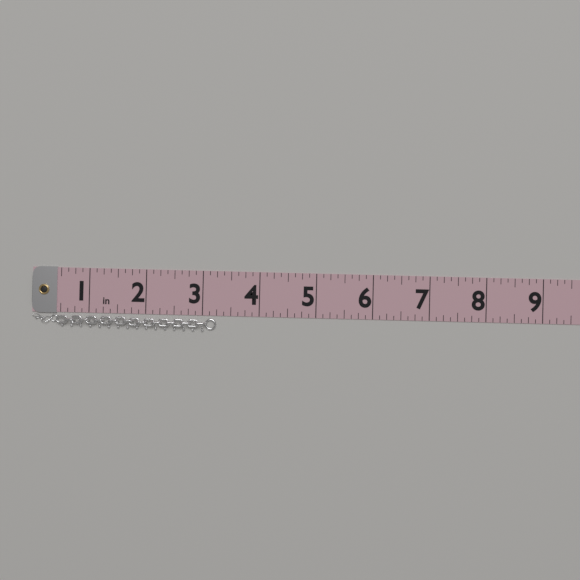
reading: 3.250 in
